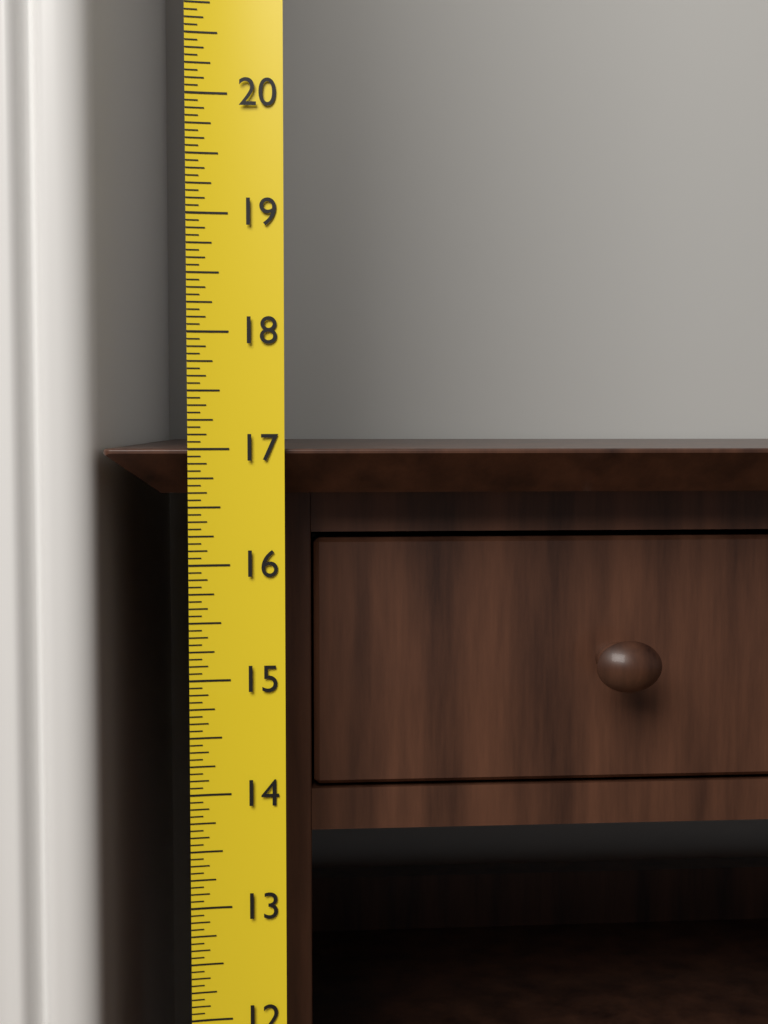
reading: 17.0000 (no unit)
